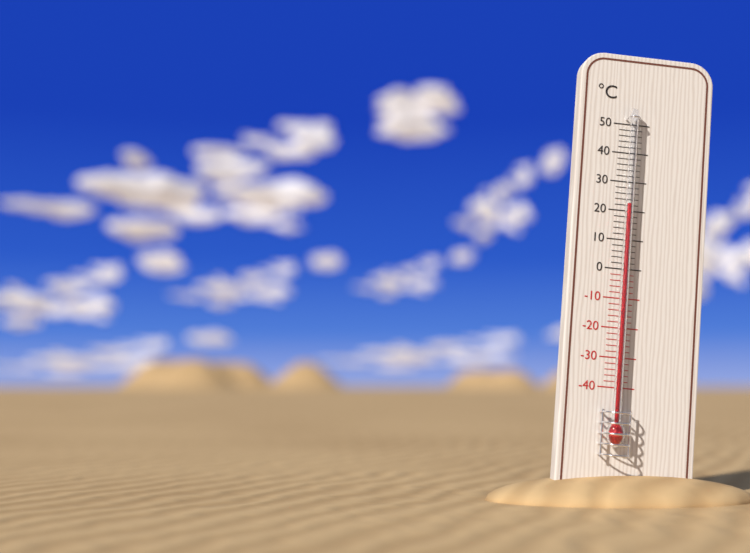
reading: 22 °C
